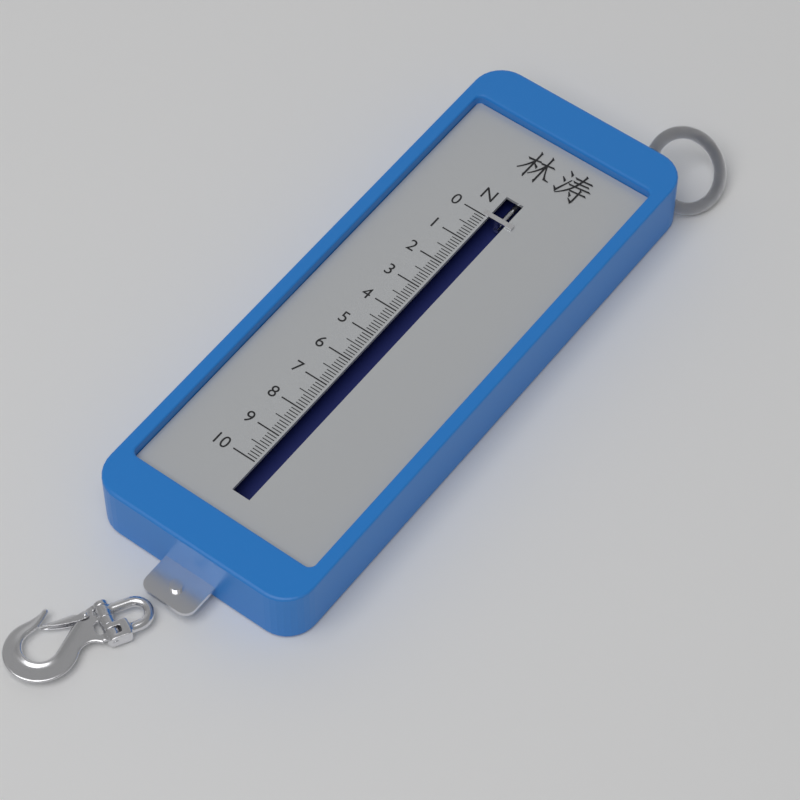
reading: 0.0 N
